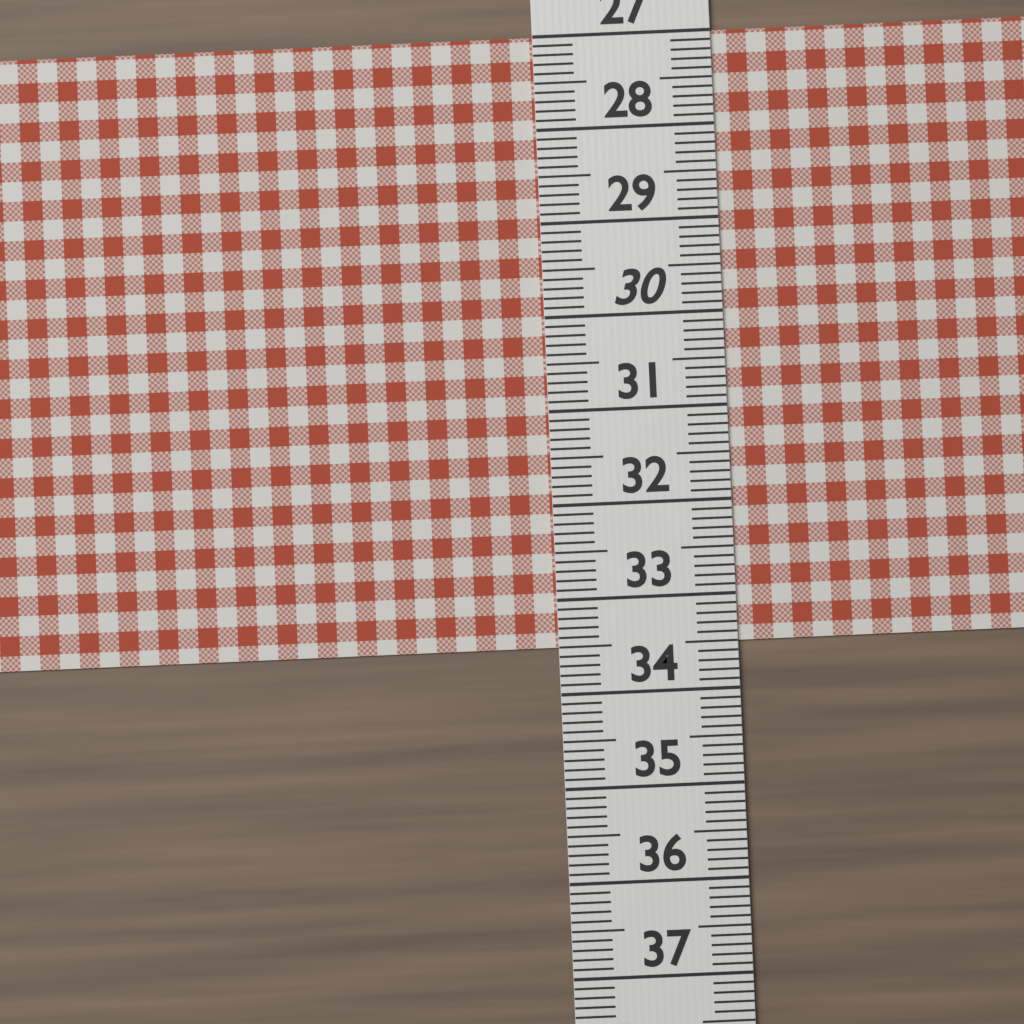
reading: 33.5 (no unit)
